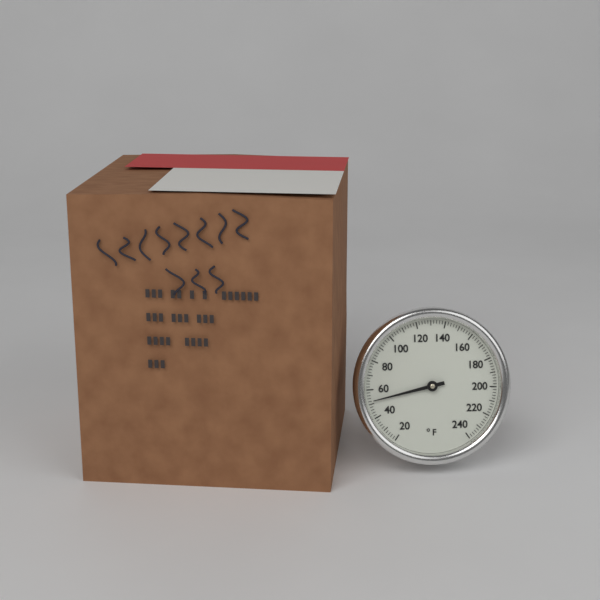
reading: 52 °F
